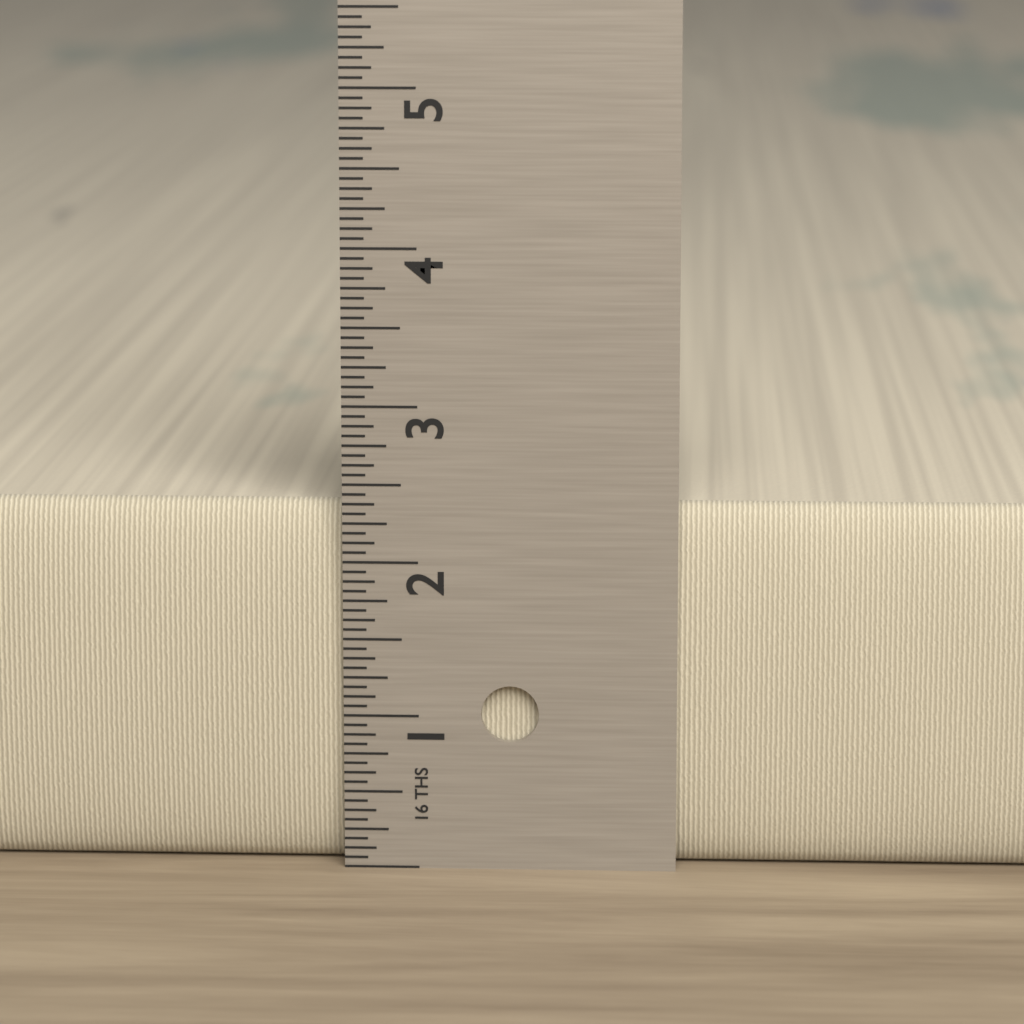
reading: 2.3750 in
